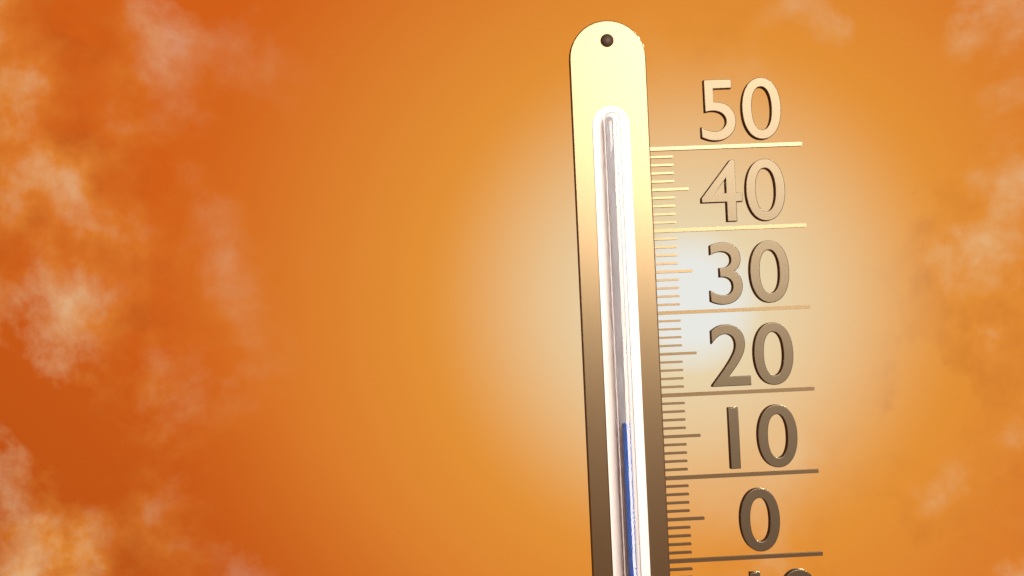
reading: 17 (no unit)
